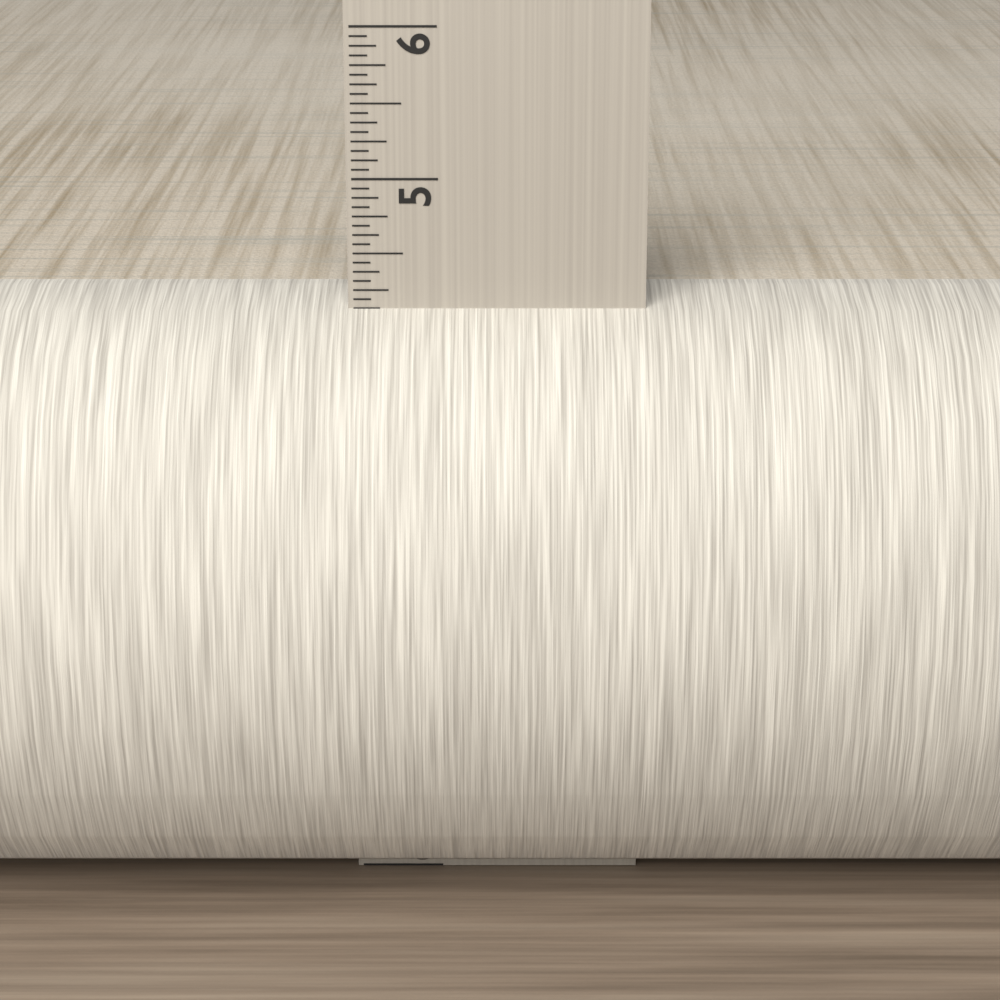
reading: 4.1875 in
